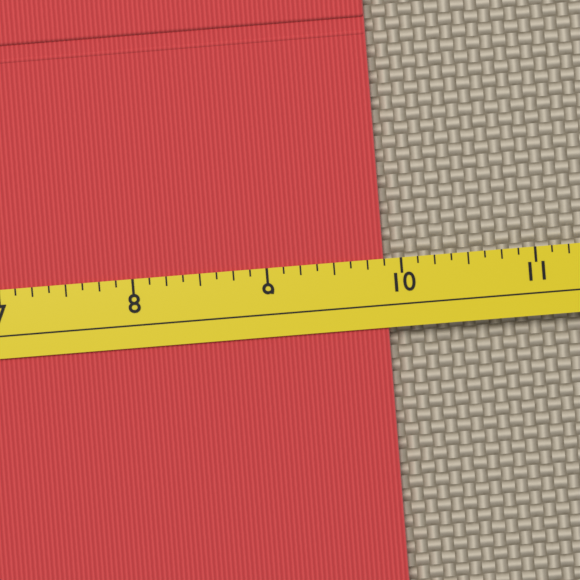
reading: 9.875 (no unit)
